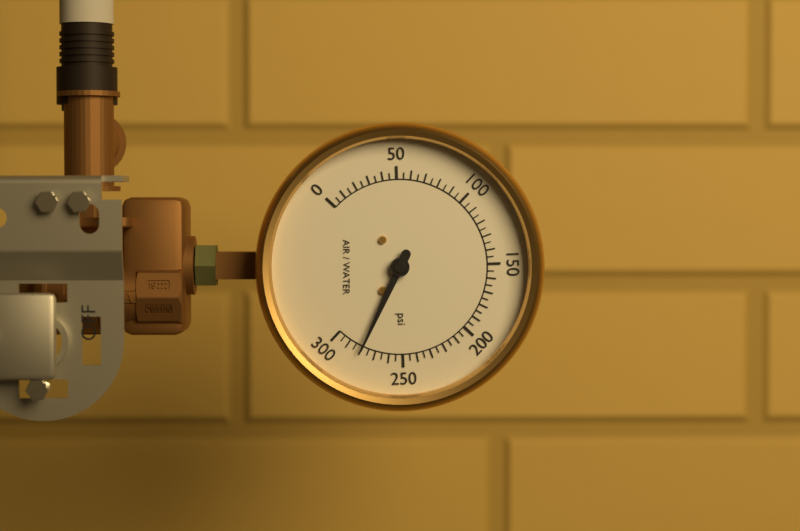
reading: 280 psi
